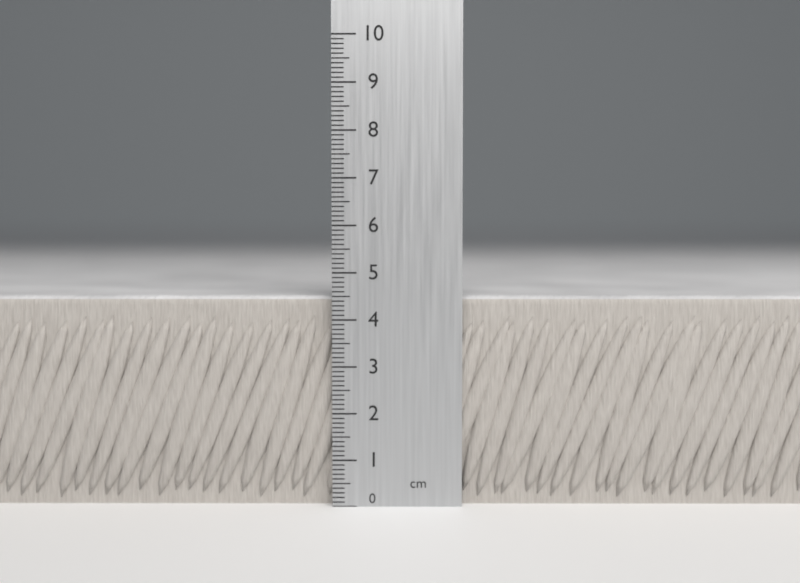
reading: 4.5 cm
